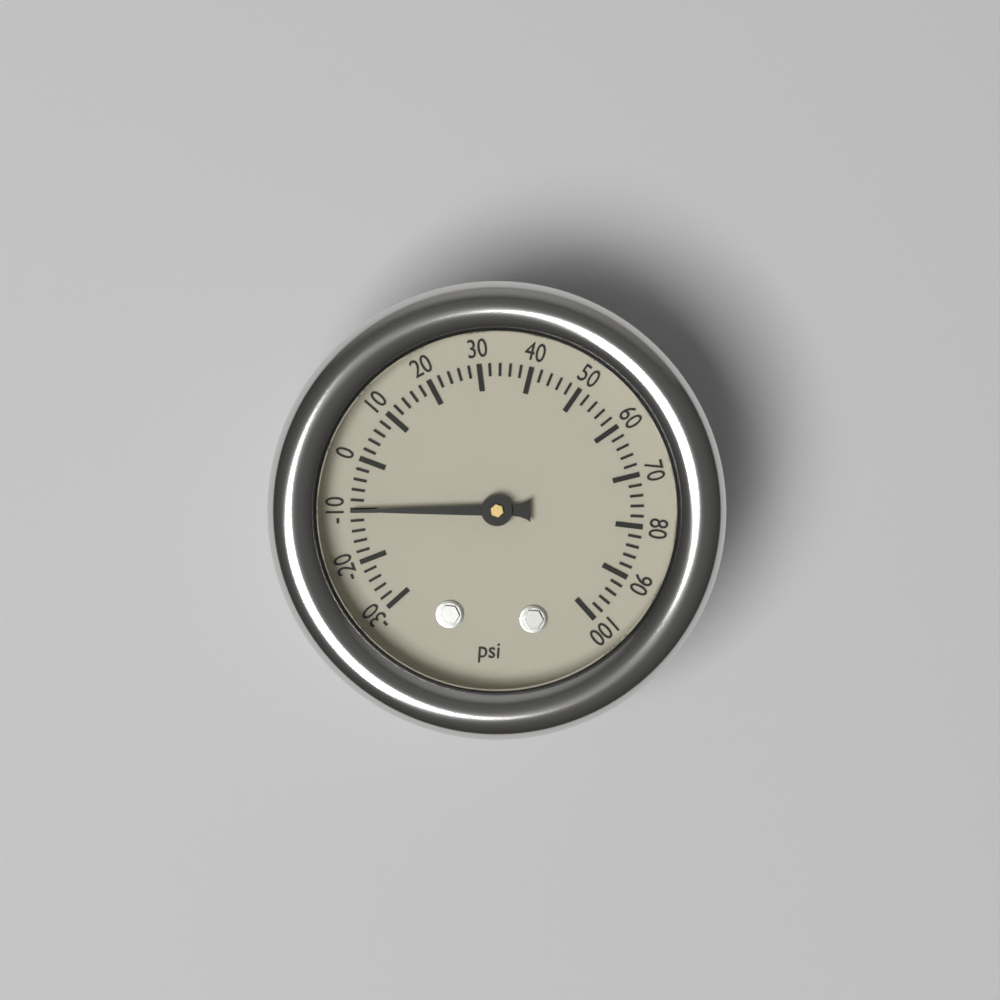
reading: -10 psi
